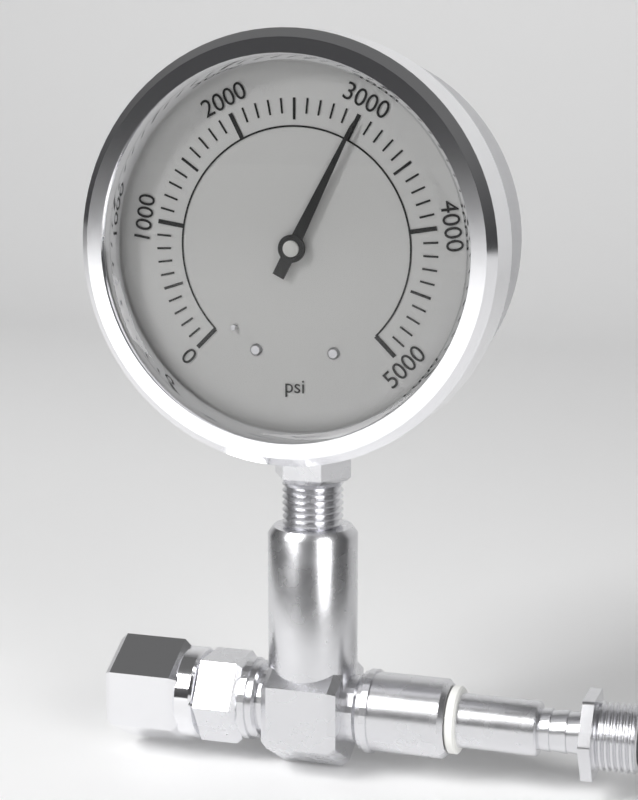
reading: 3000 psi
